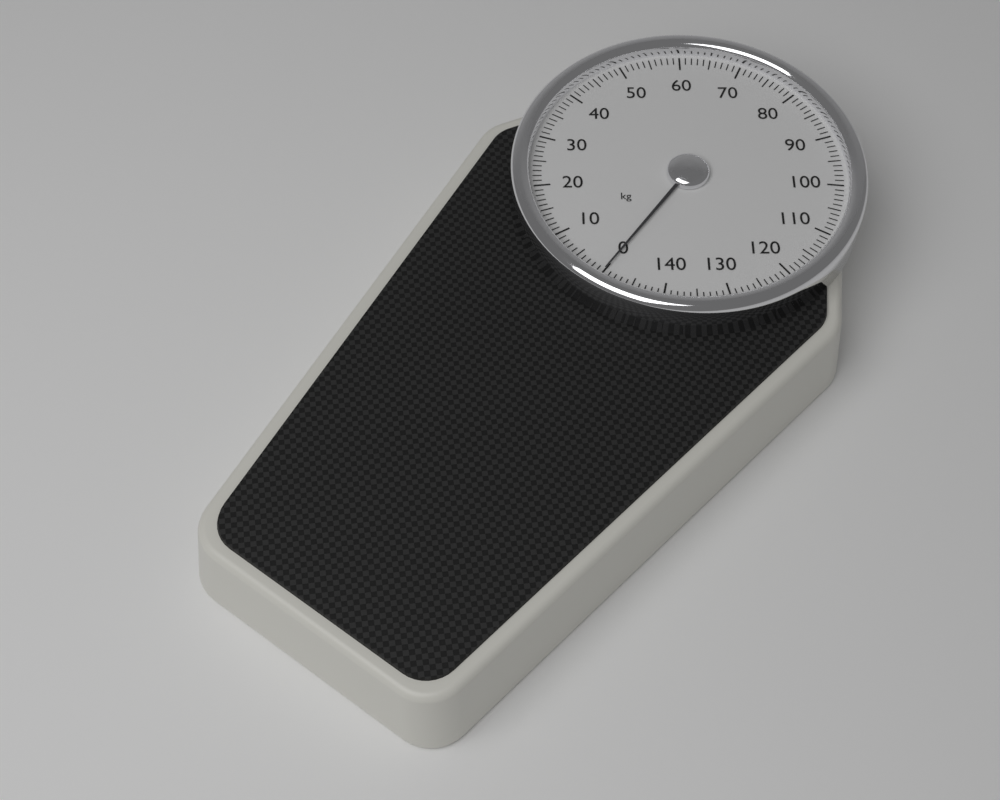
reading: 0 kg
